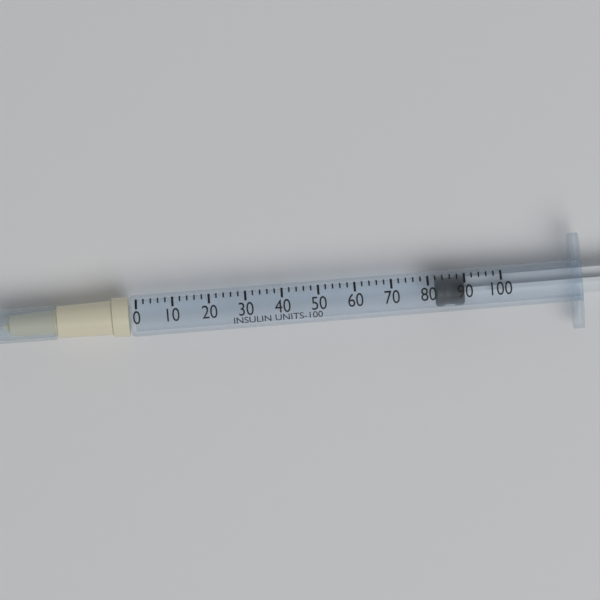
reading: 82 units
